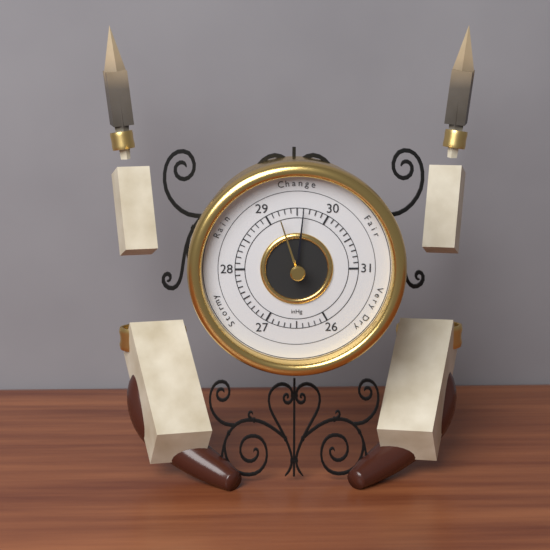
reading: 29.6 inHg
